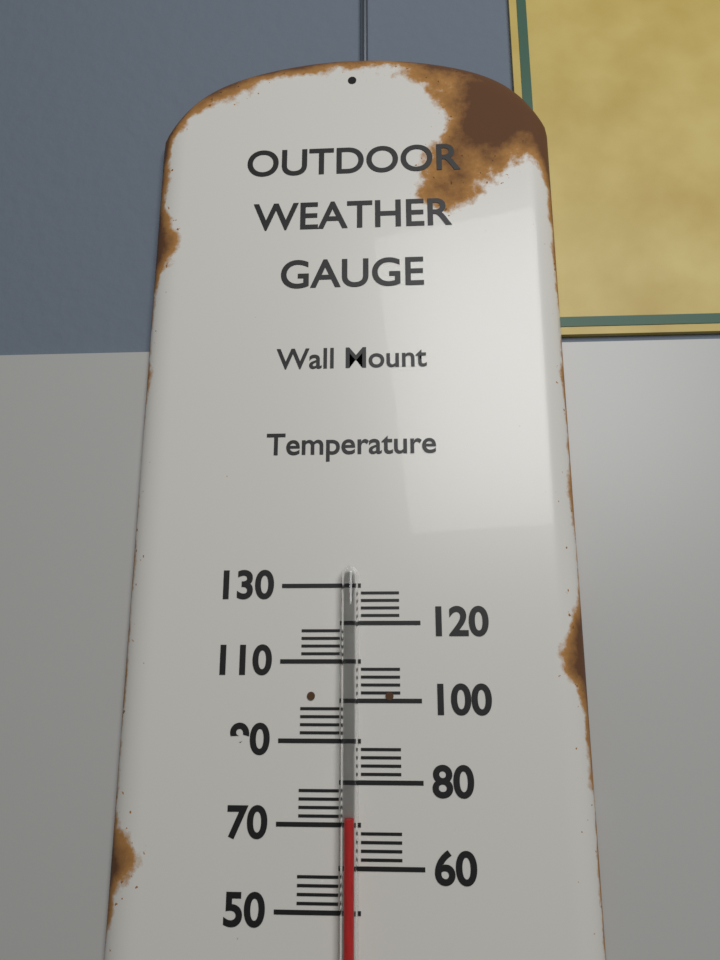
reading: 72 (no unit)
